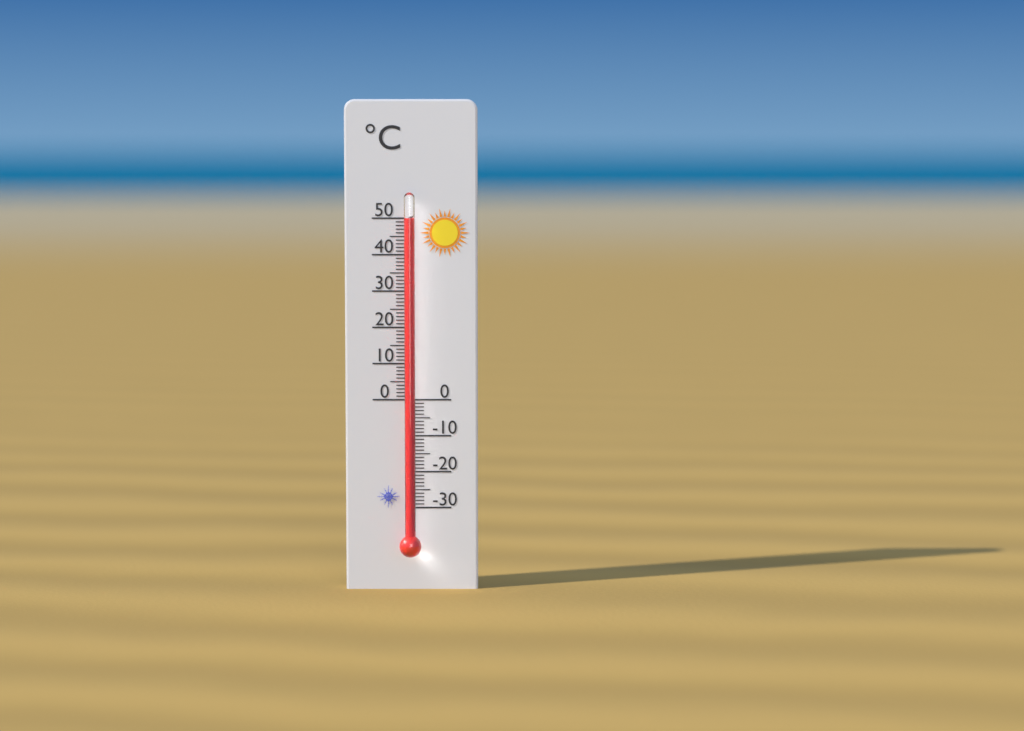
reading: 50 °C
